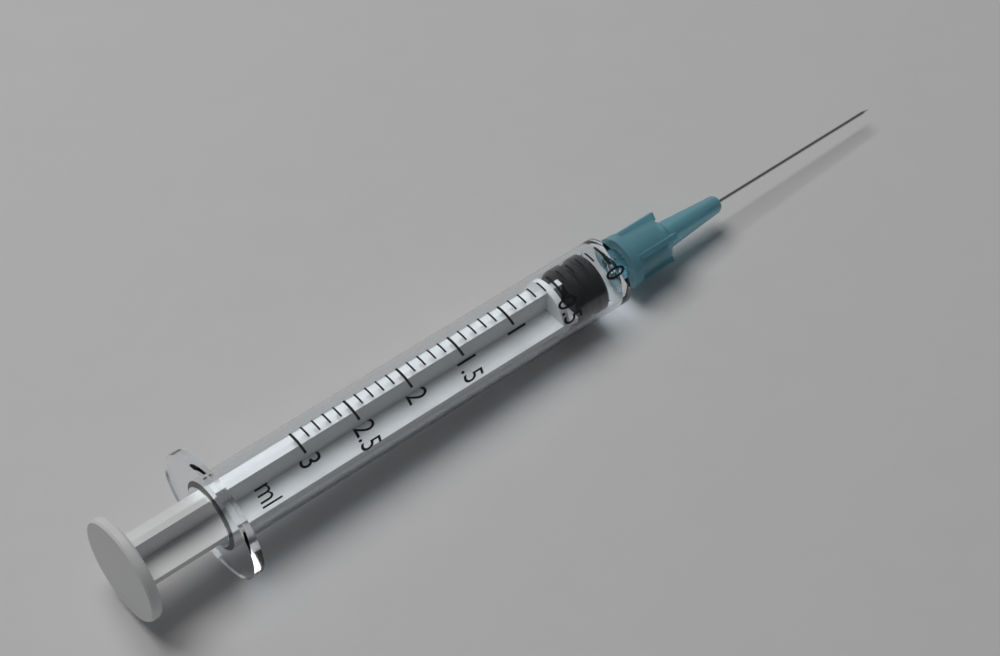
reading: 0.1 ml
